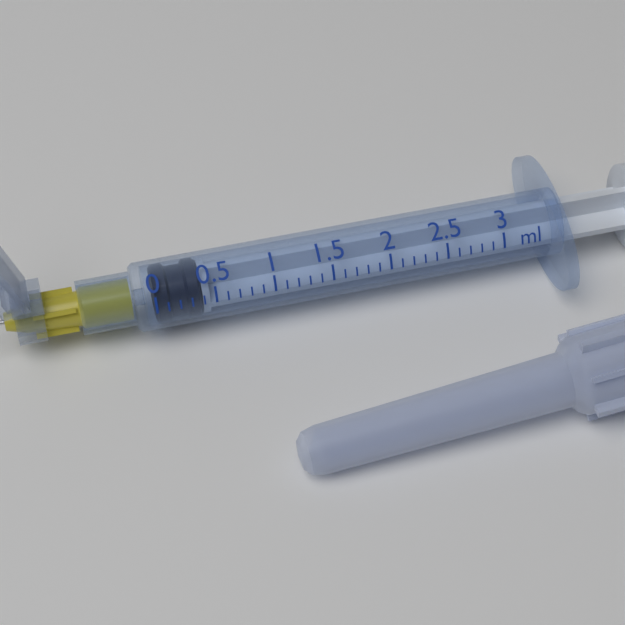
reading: 0.0 ml
